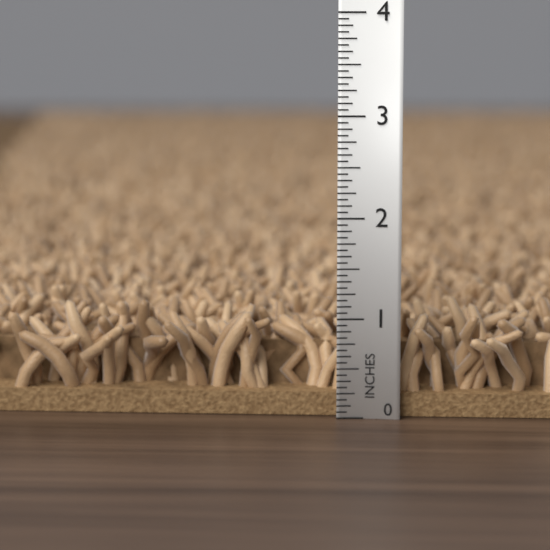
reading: 1.1250 in
